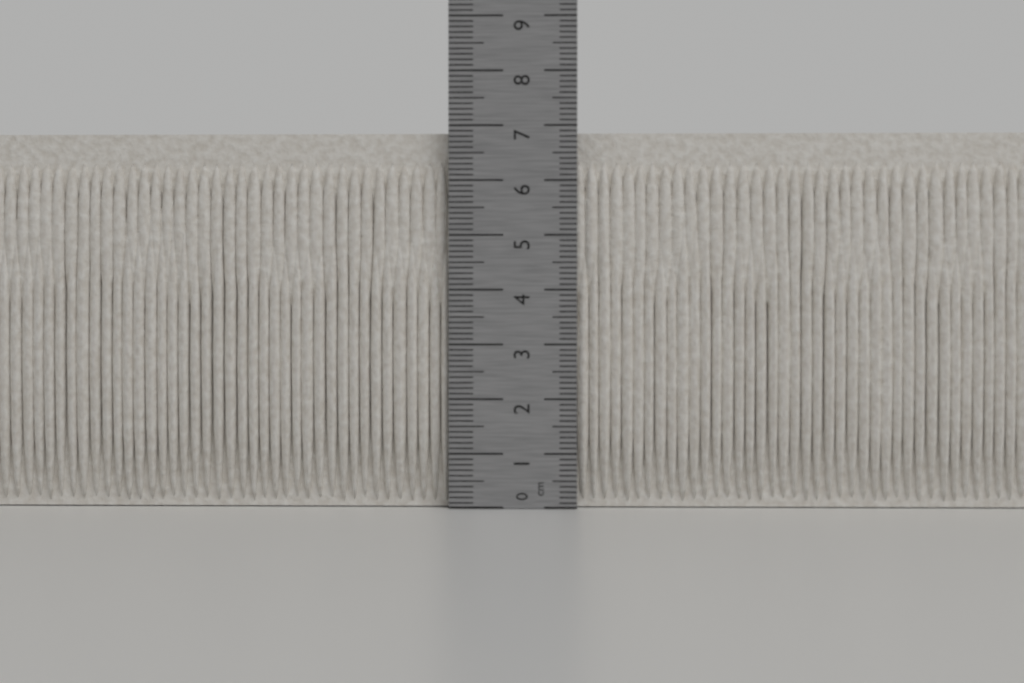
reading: 6.9 cm
